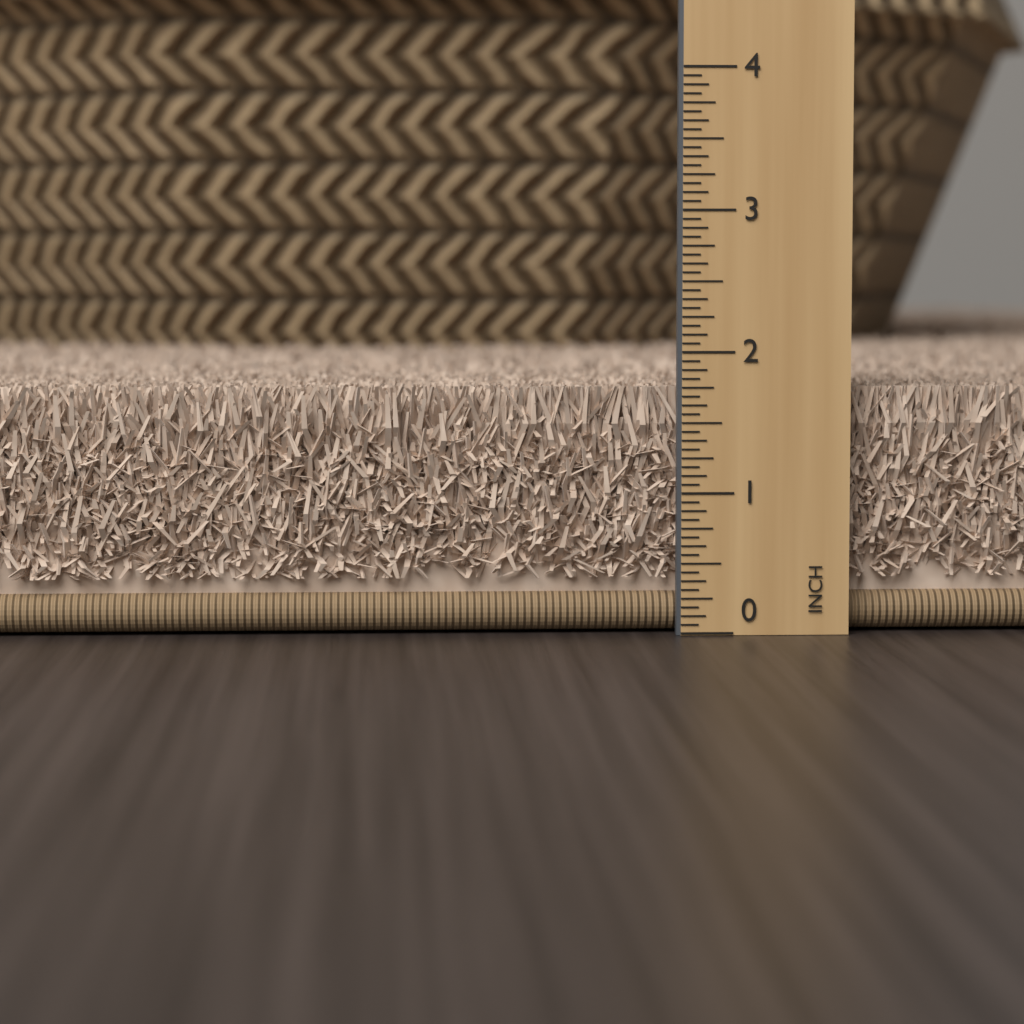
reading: 1.7500 in
